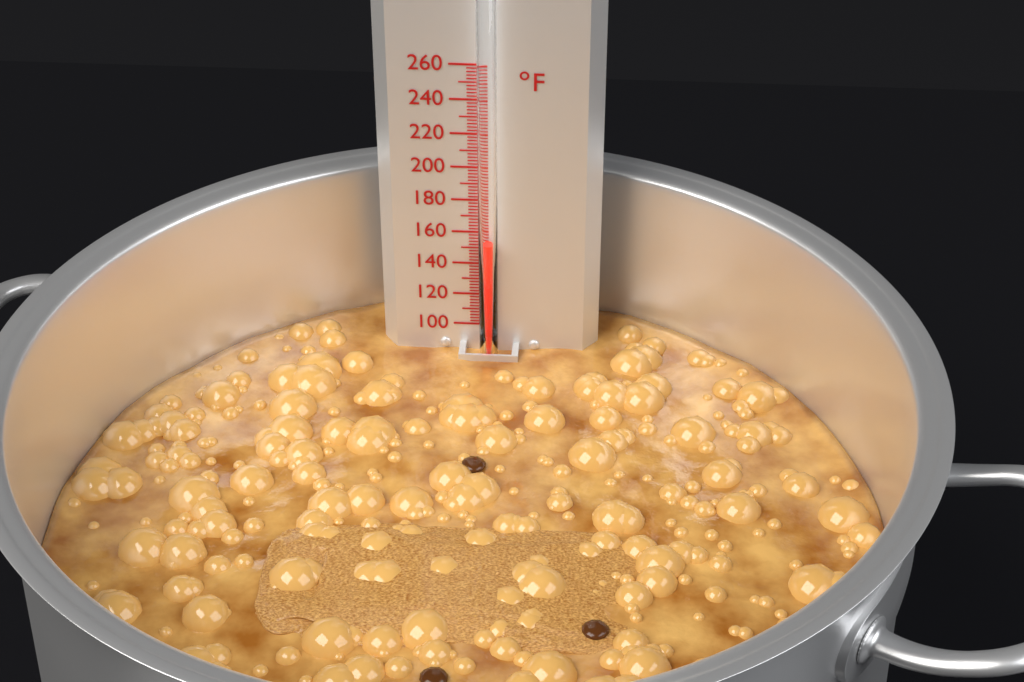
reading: 156 °F
